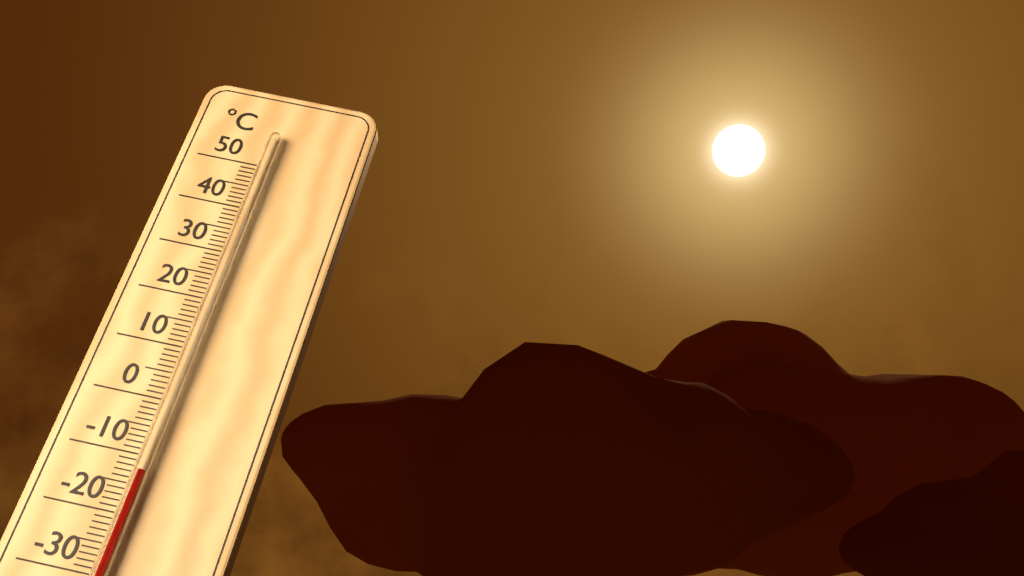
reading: -13 °C
